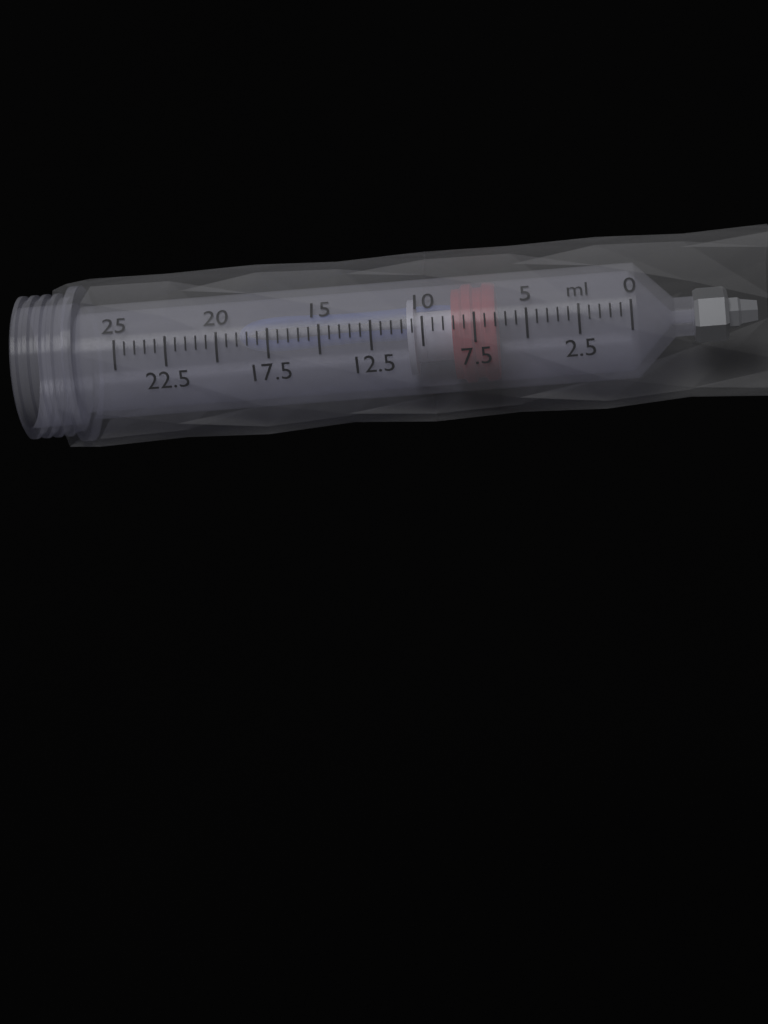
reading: 6.5 ml
